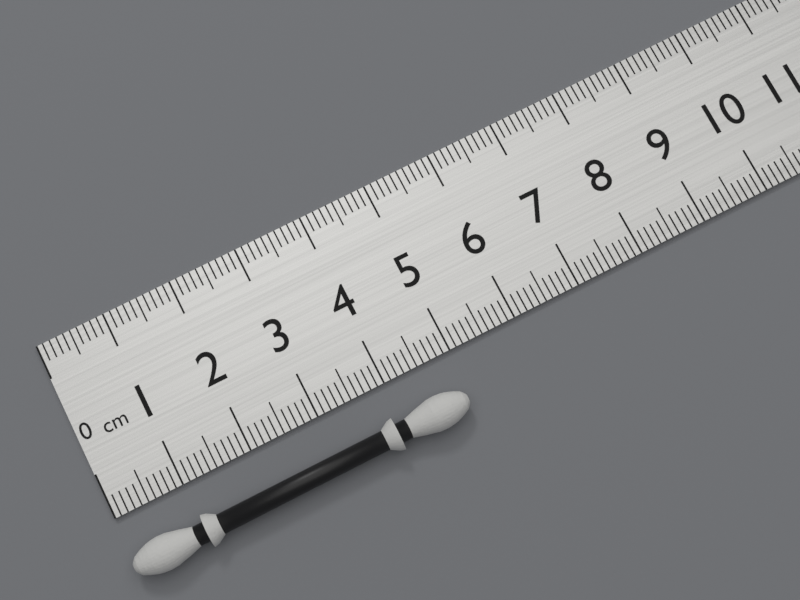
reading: 4.9 cm
